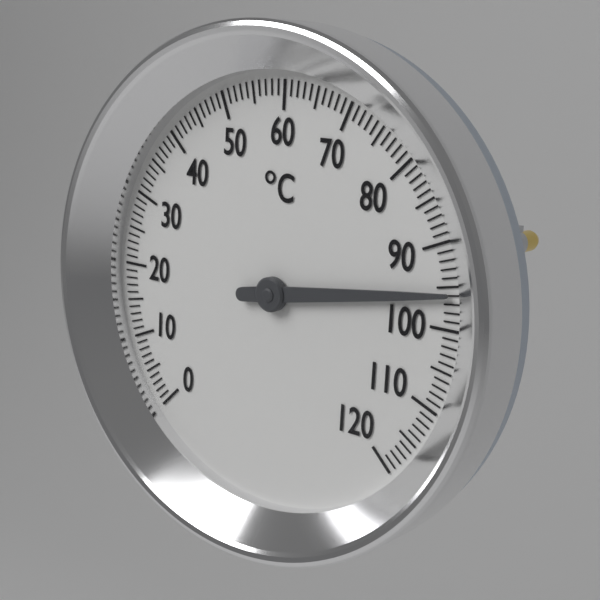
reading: 96 °C
